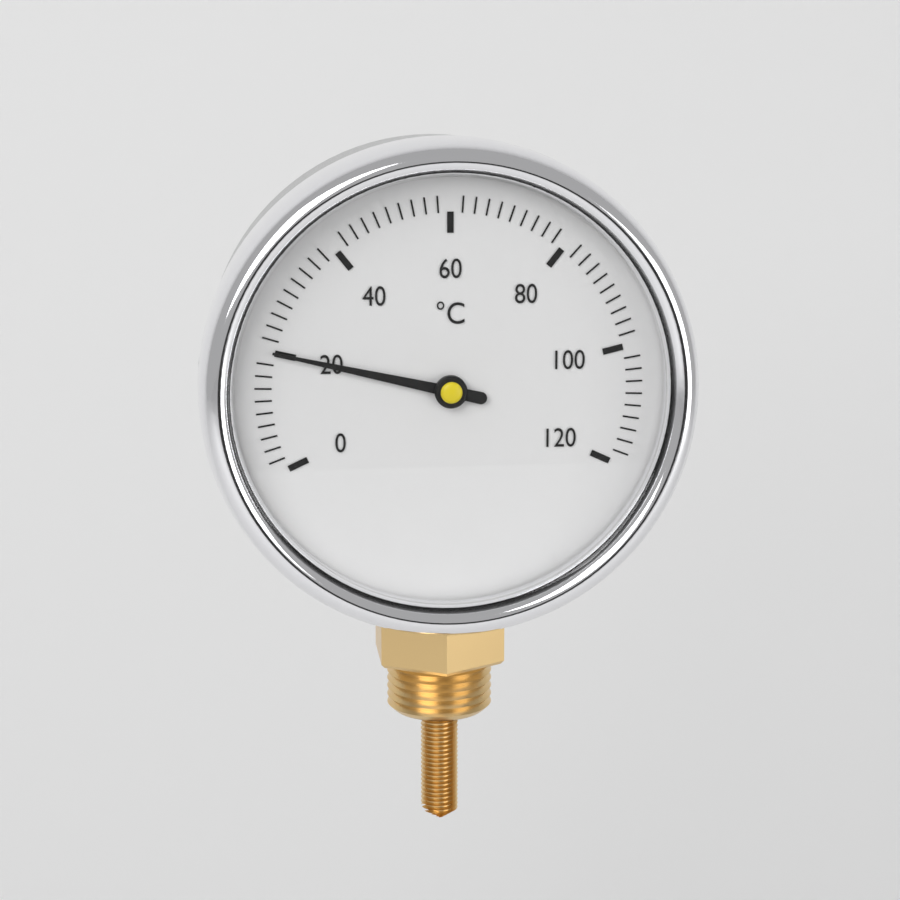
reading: 20 °C
